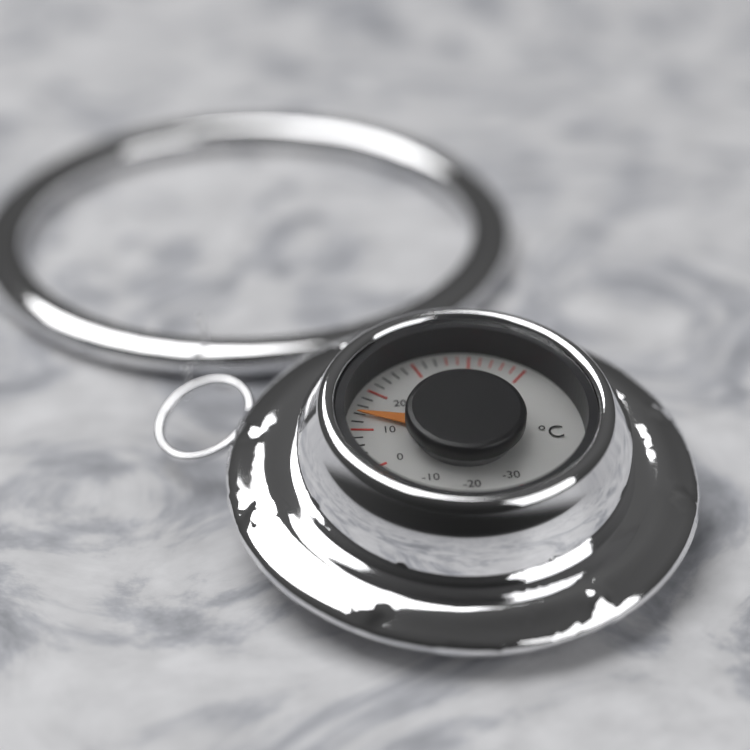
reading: 14 °C
